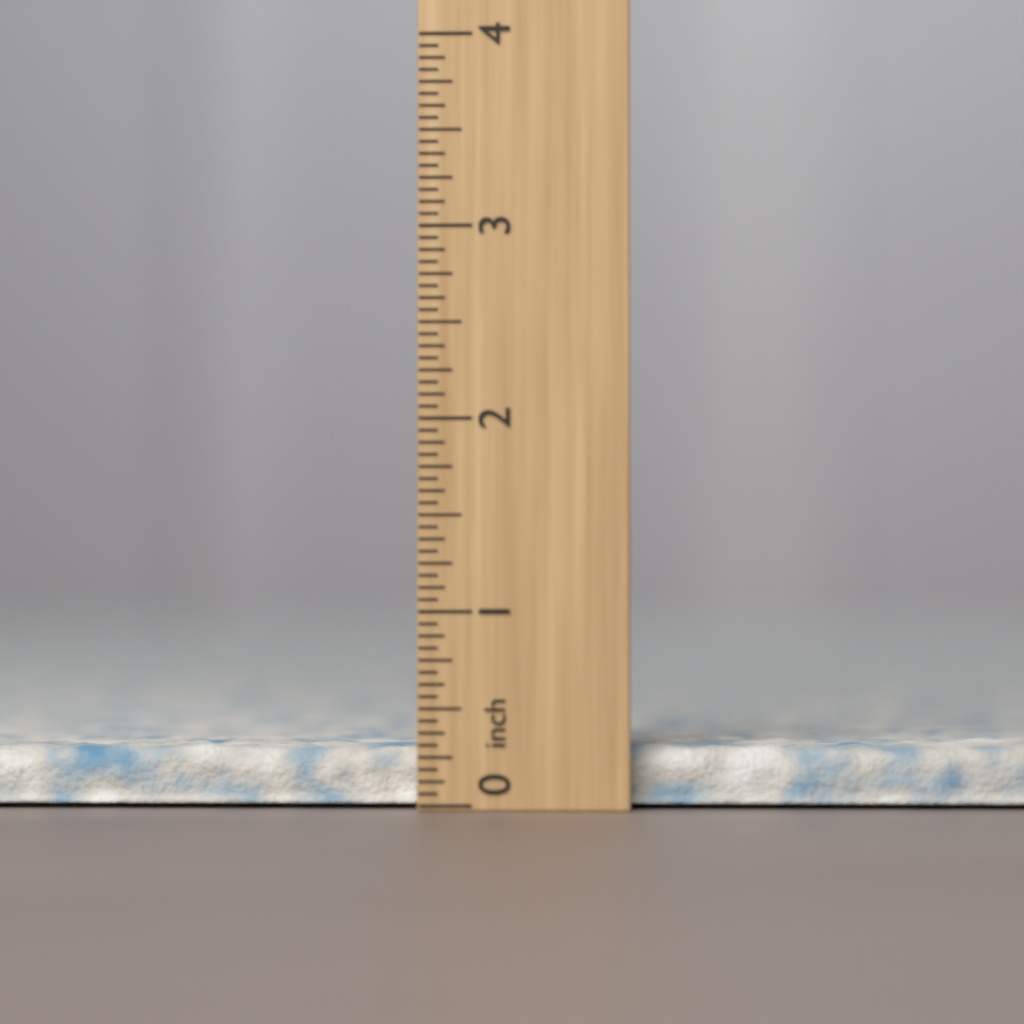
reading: 0.3125 inch
